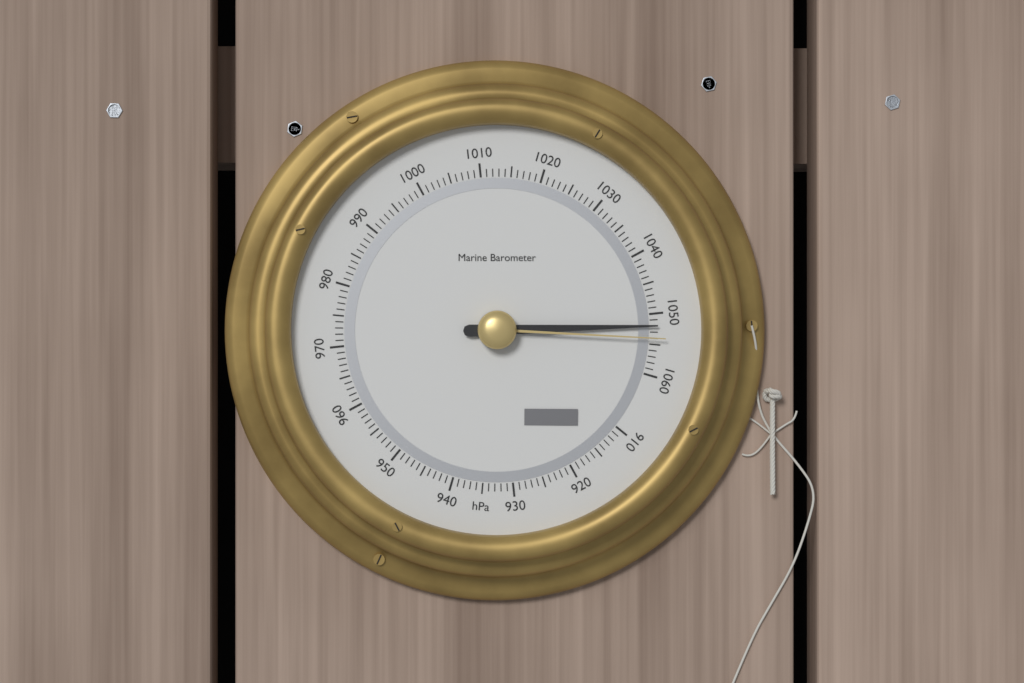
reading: 1052 hPa
